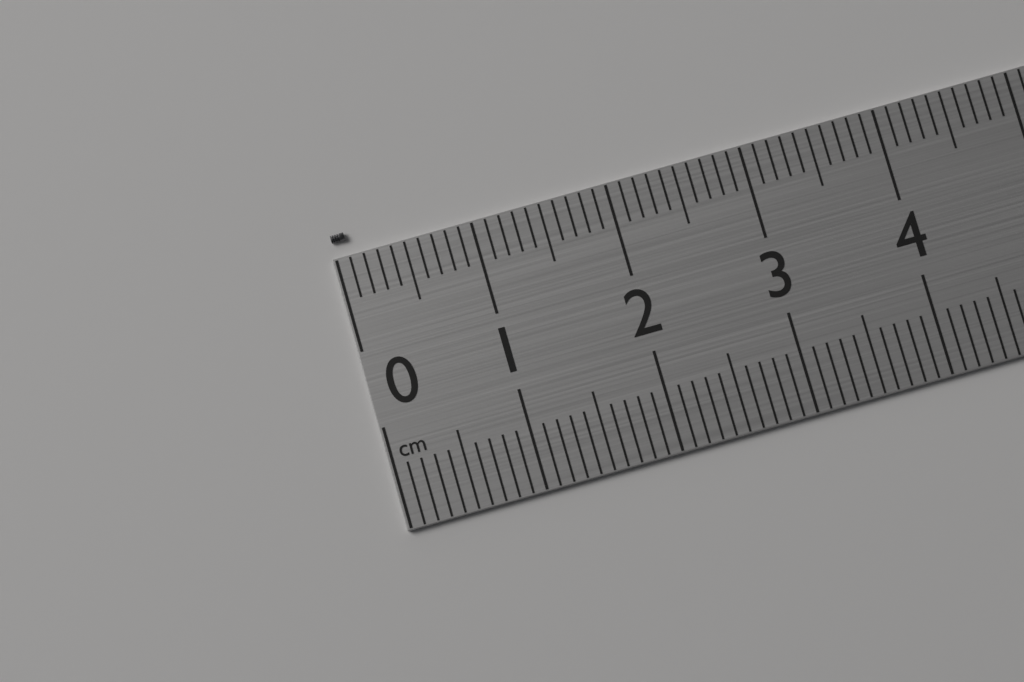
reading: 0.1 cm
